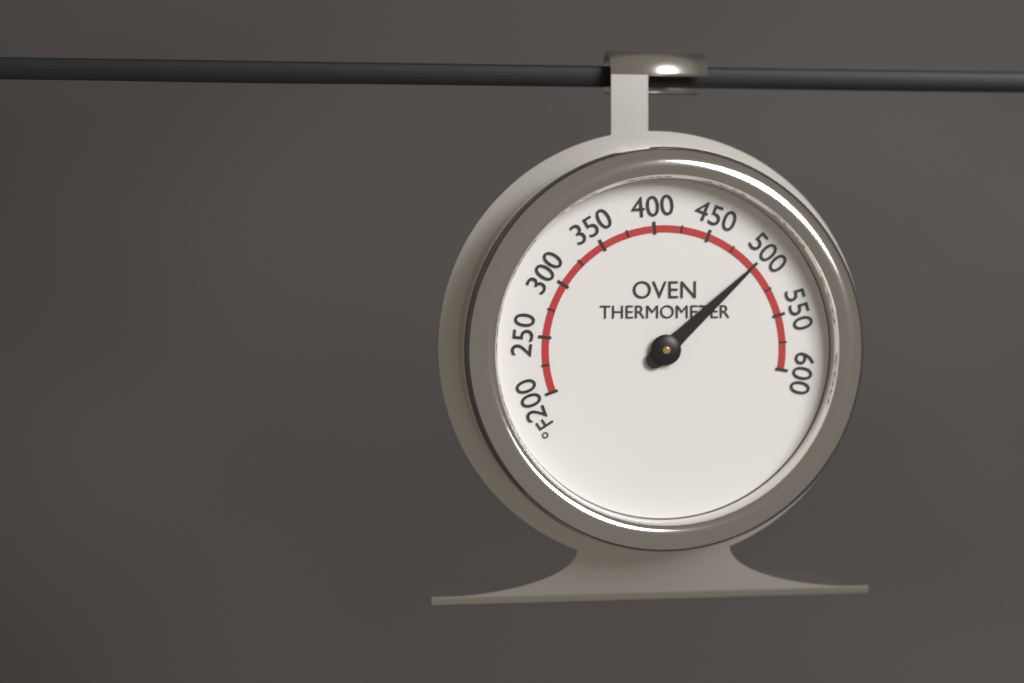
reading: 500 °F
